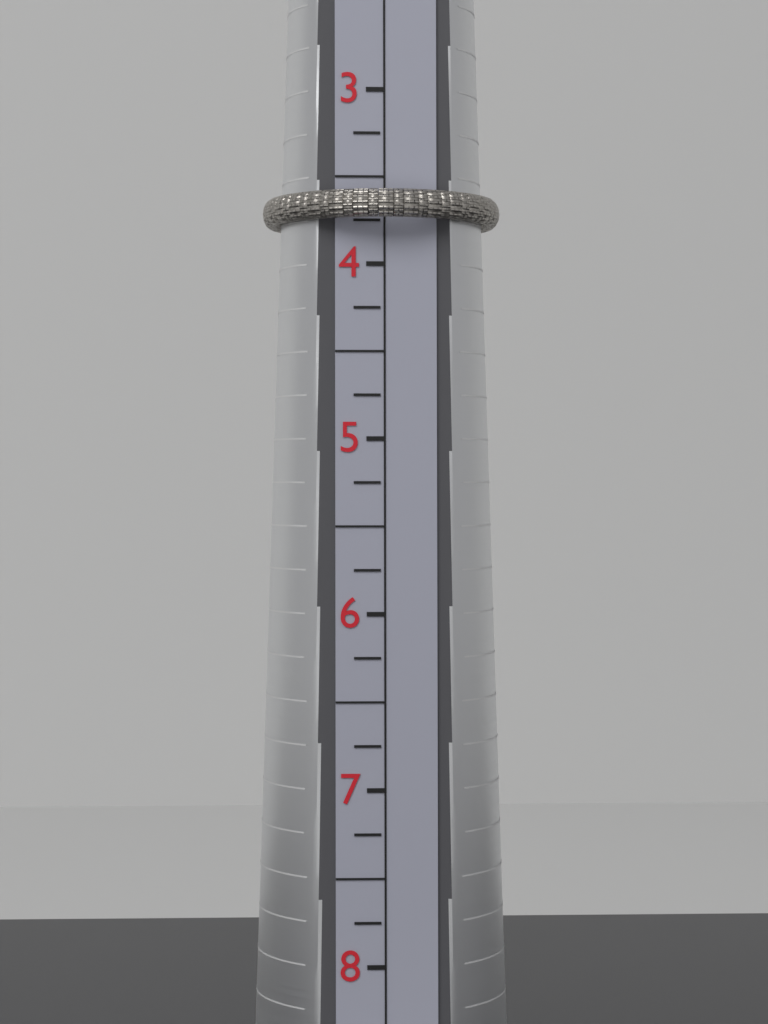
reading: 3.75 (no unit)
